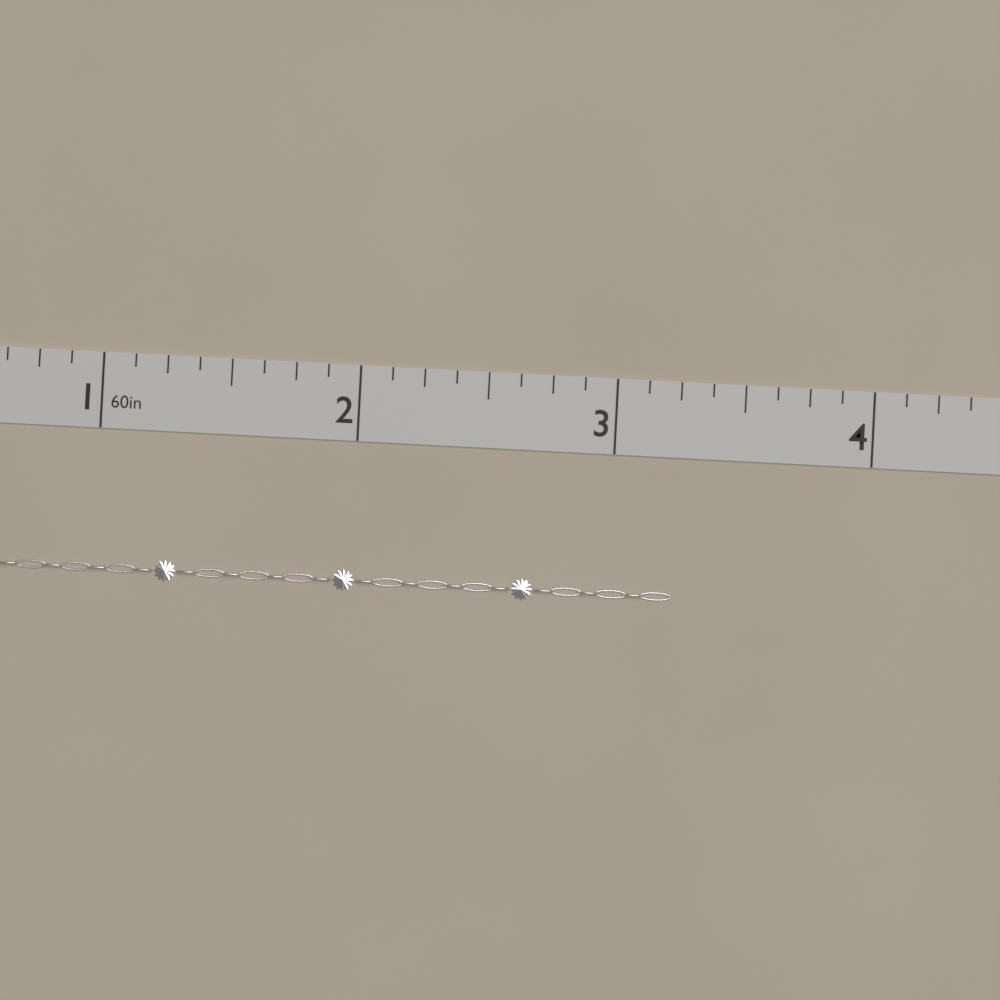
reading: 3.250 in
